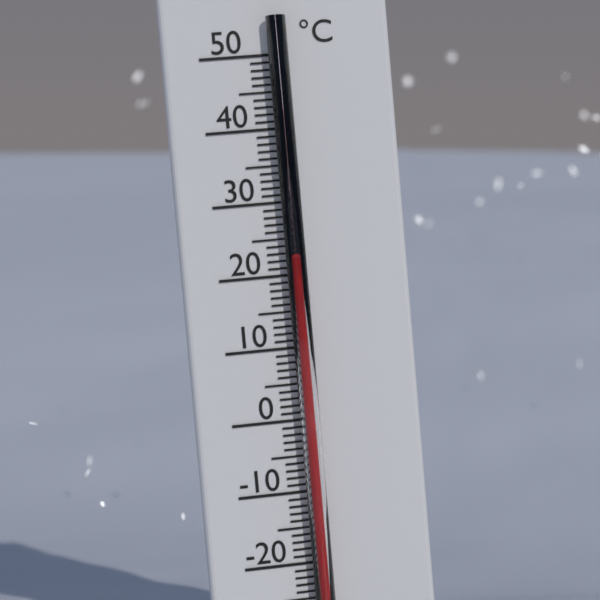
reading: 22 °C
